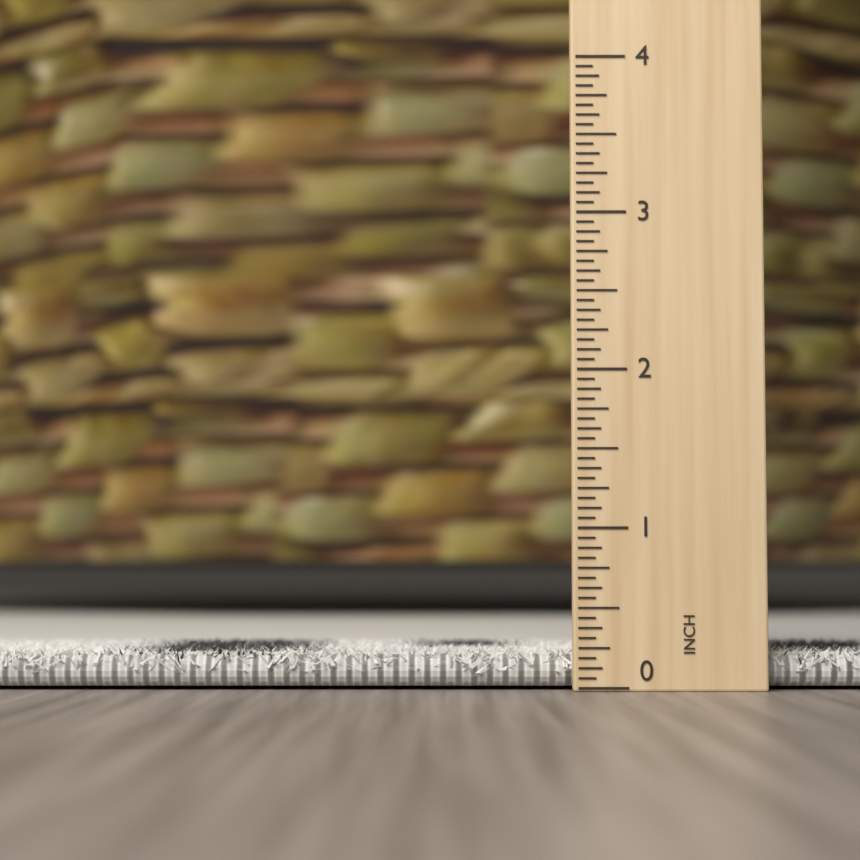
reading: 0.2500 inch
